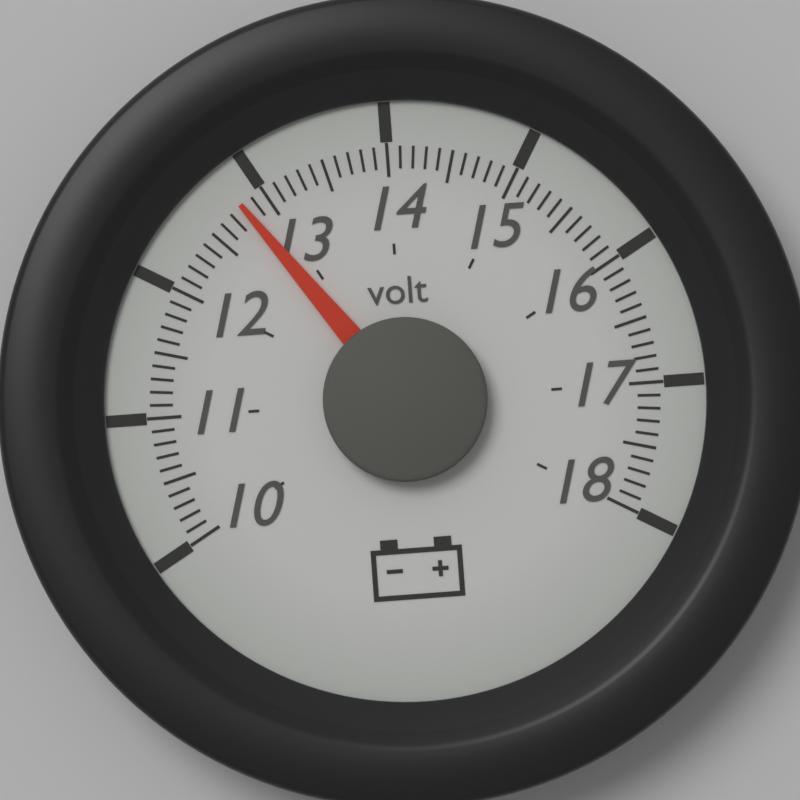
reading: 12.8 volt
